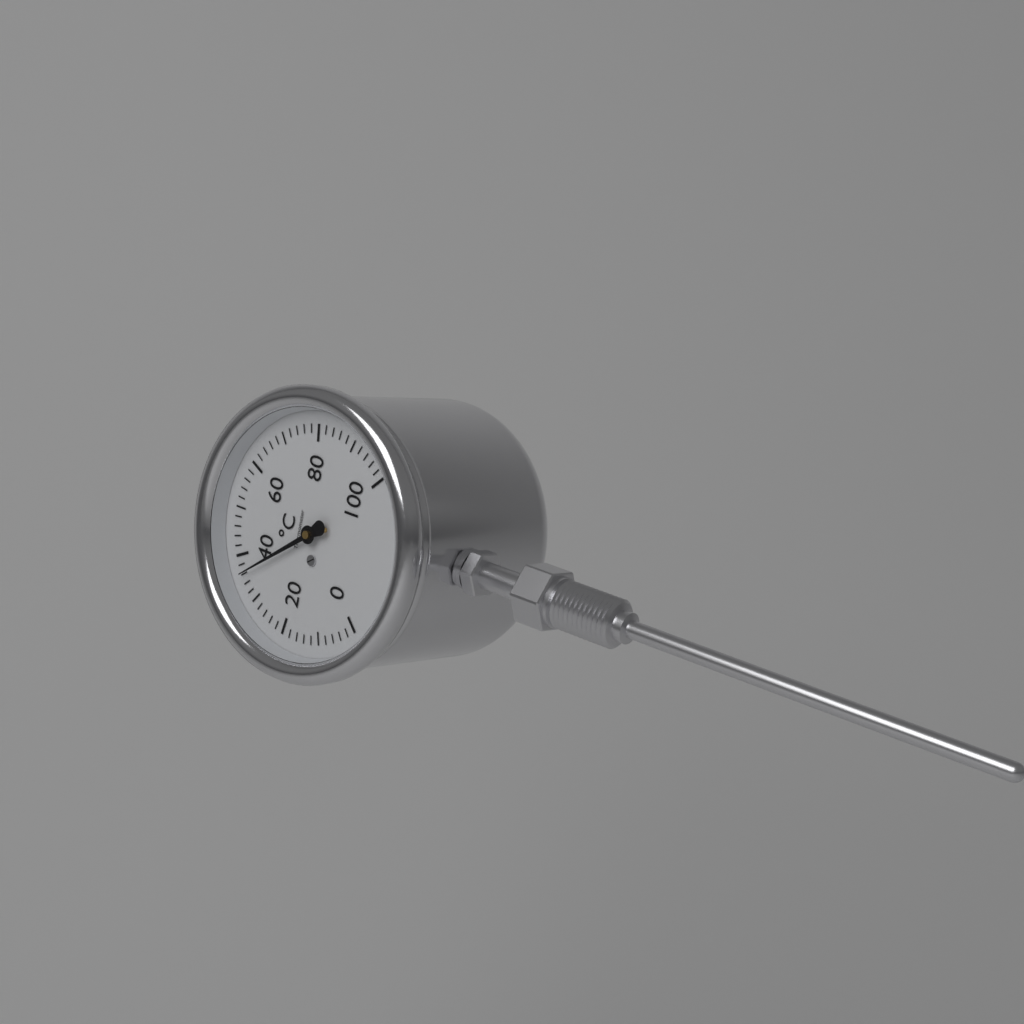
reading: 36 °C
